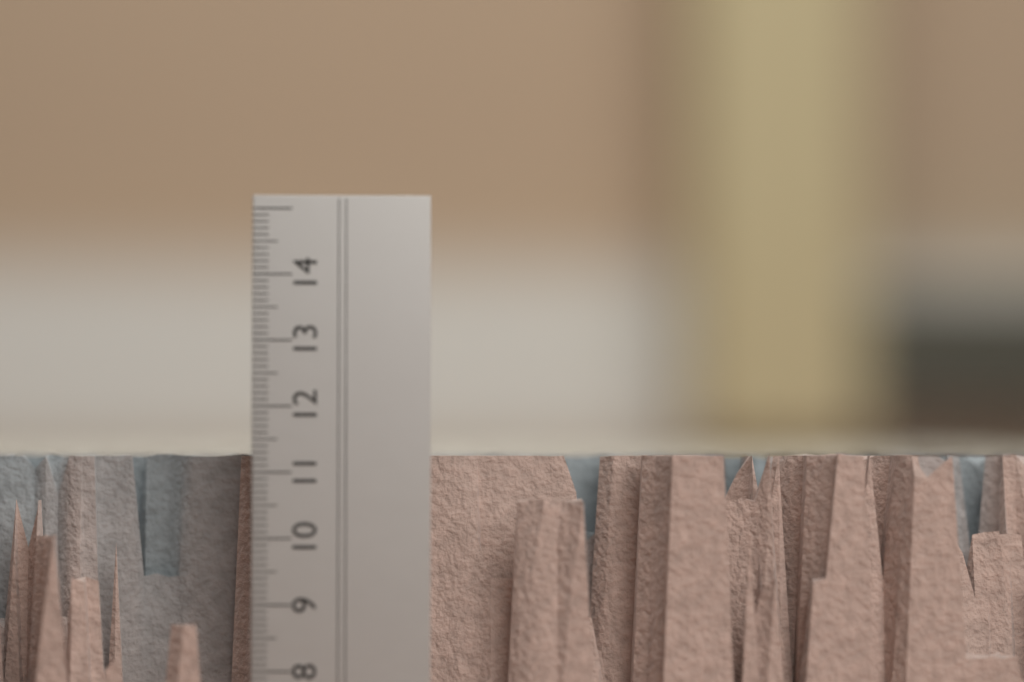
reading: 11.3 cm
